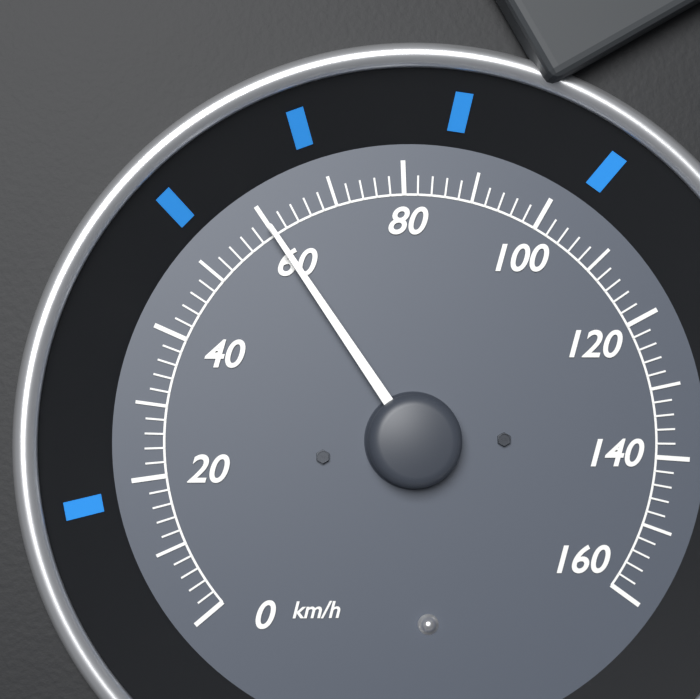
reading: 60 km/h
